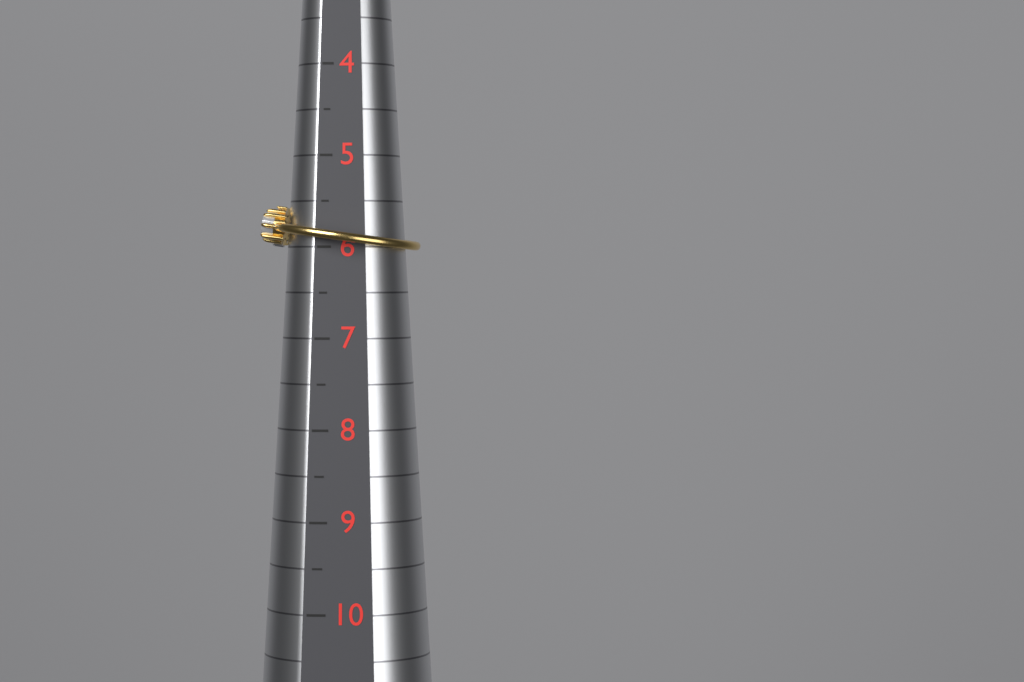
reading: 6.0 (no unit)
